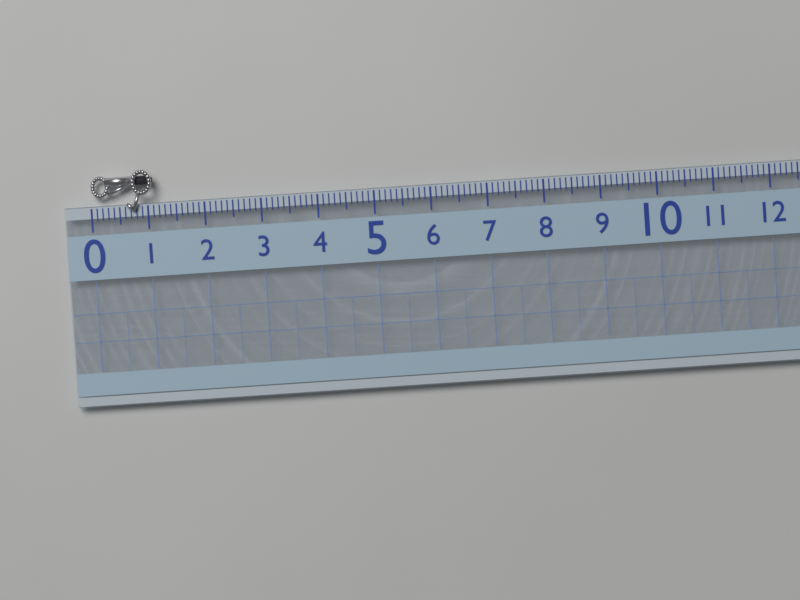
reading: 1.1 (no unit)
